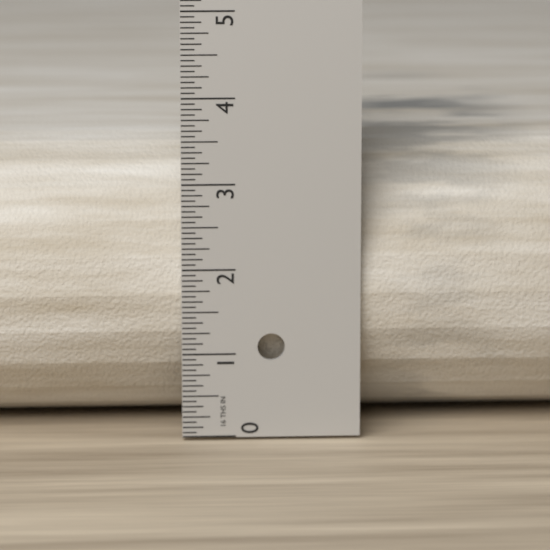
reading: 3.3750 in
